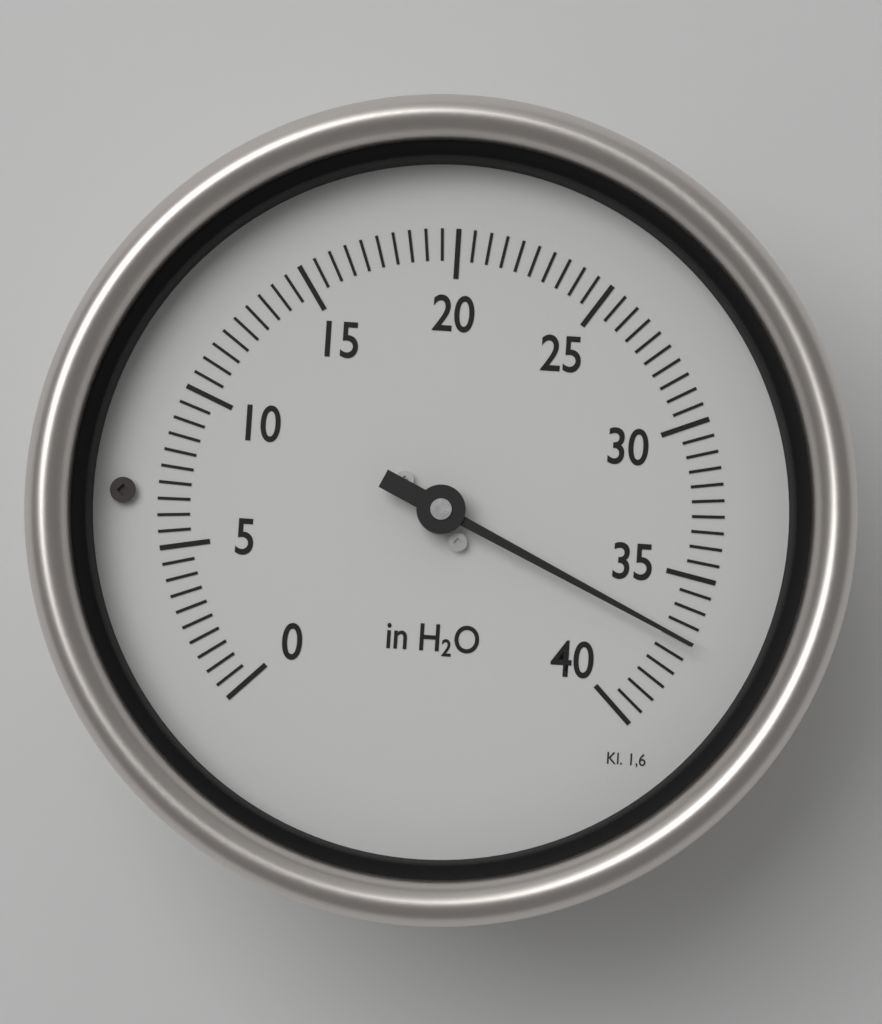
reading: 37.0 in H2O
